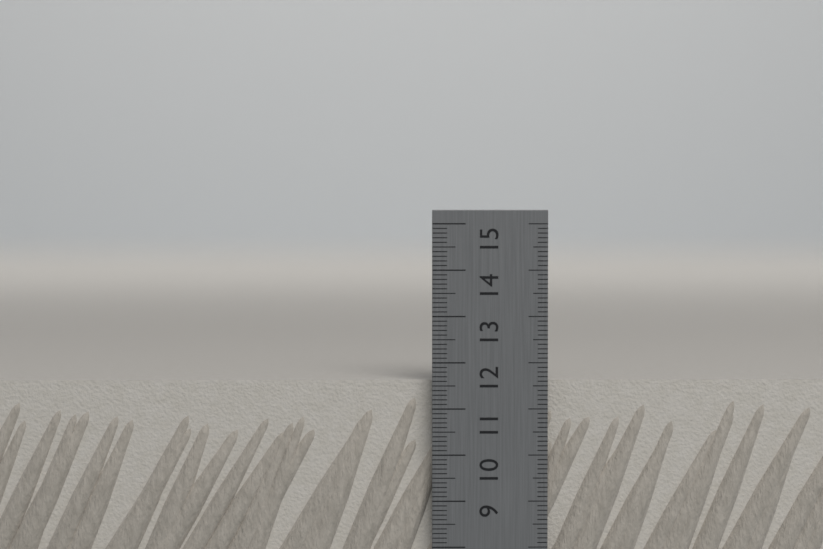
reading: 11.6 cm
